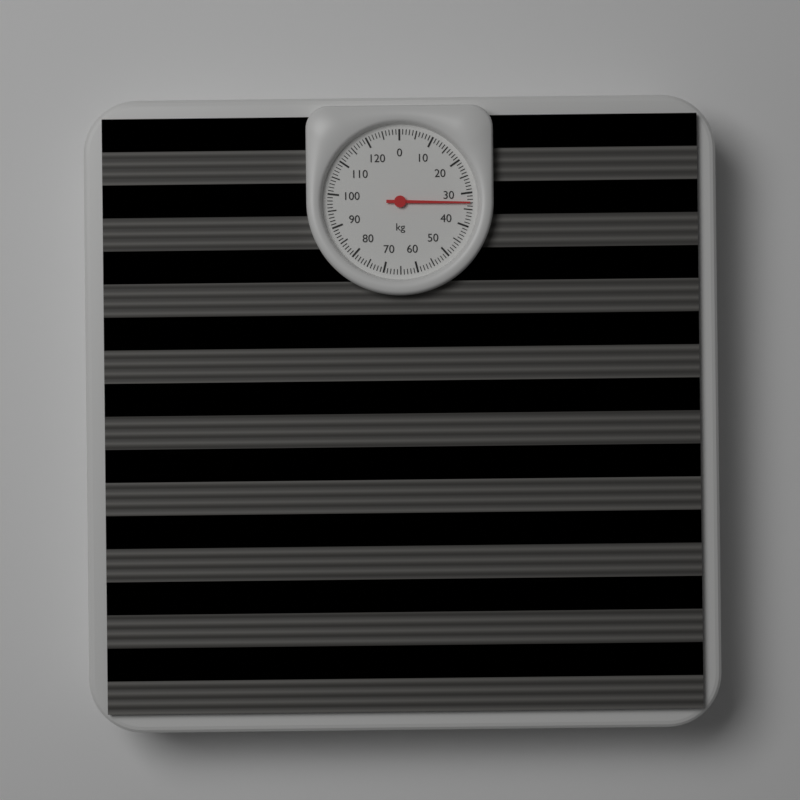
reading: 33 kg
